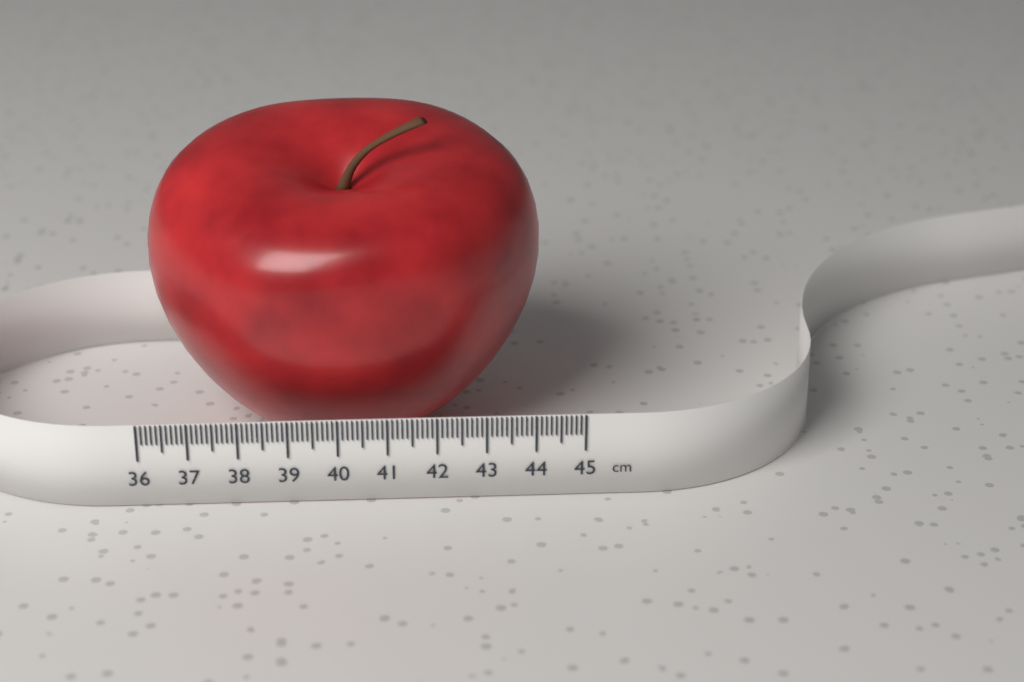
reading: 44.3 cm
